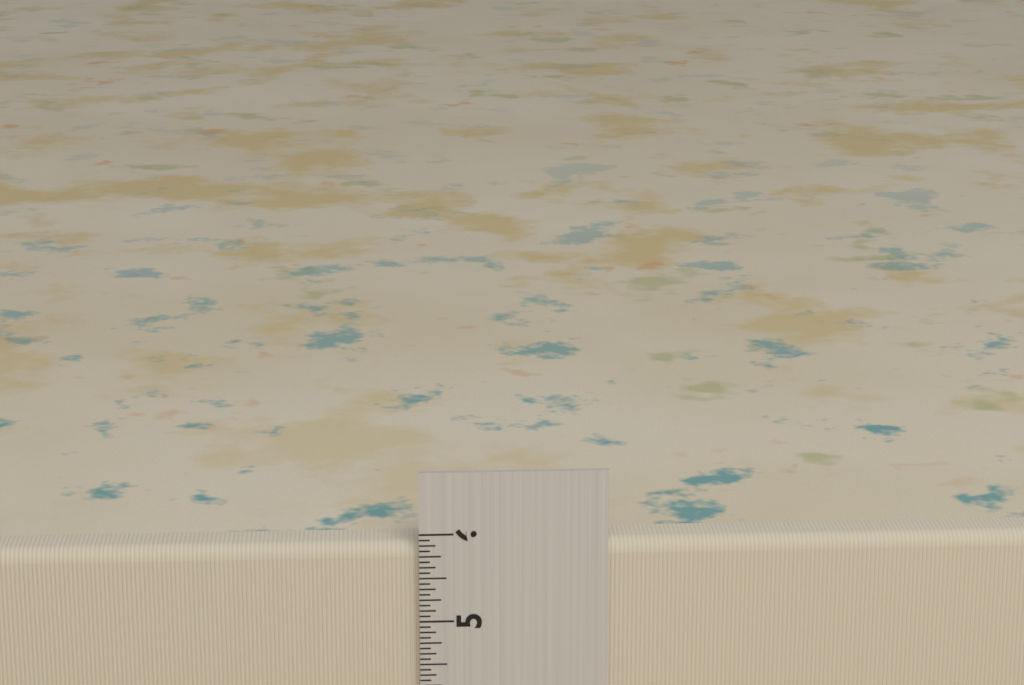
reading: 5.8750 in
